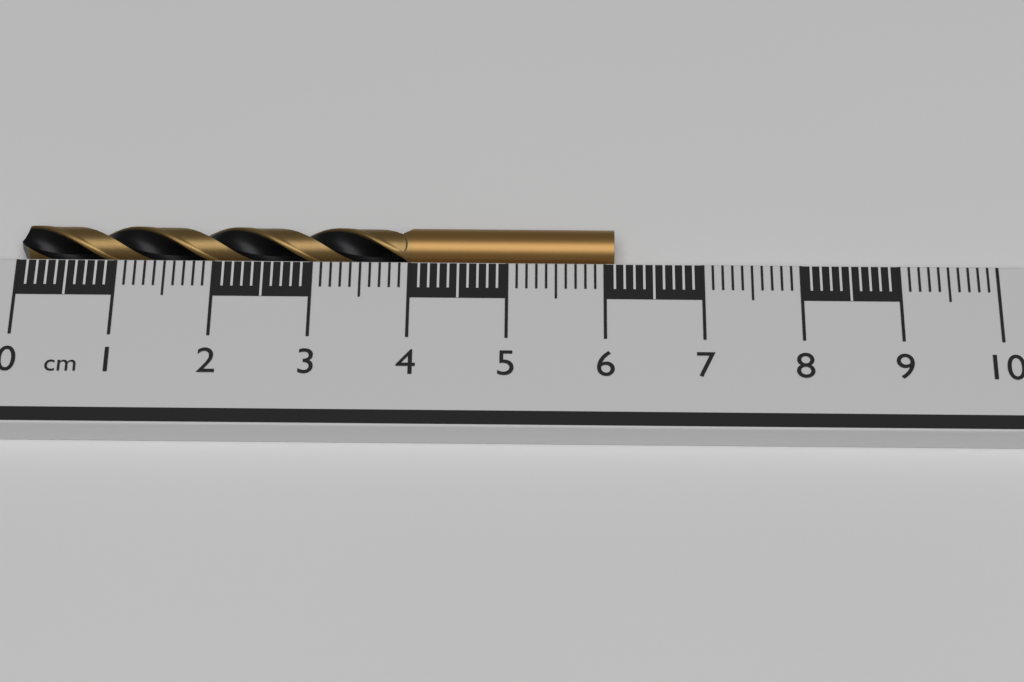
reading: 6.1 cm
